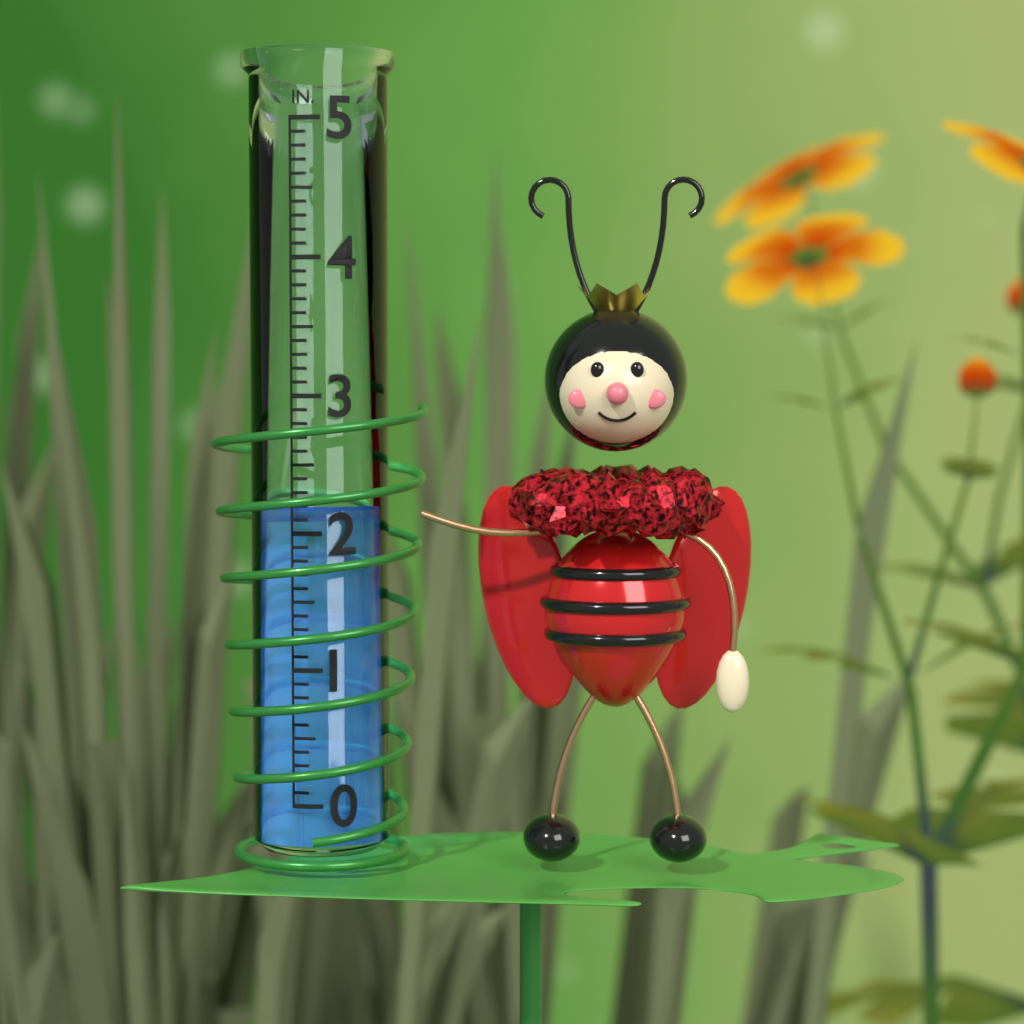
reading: 2.2 in
